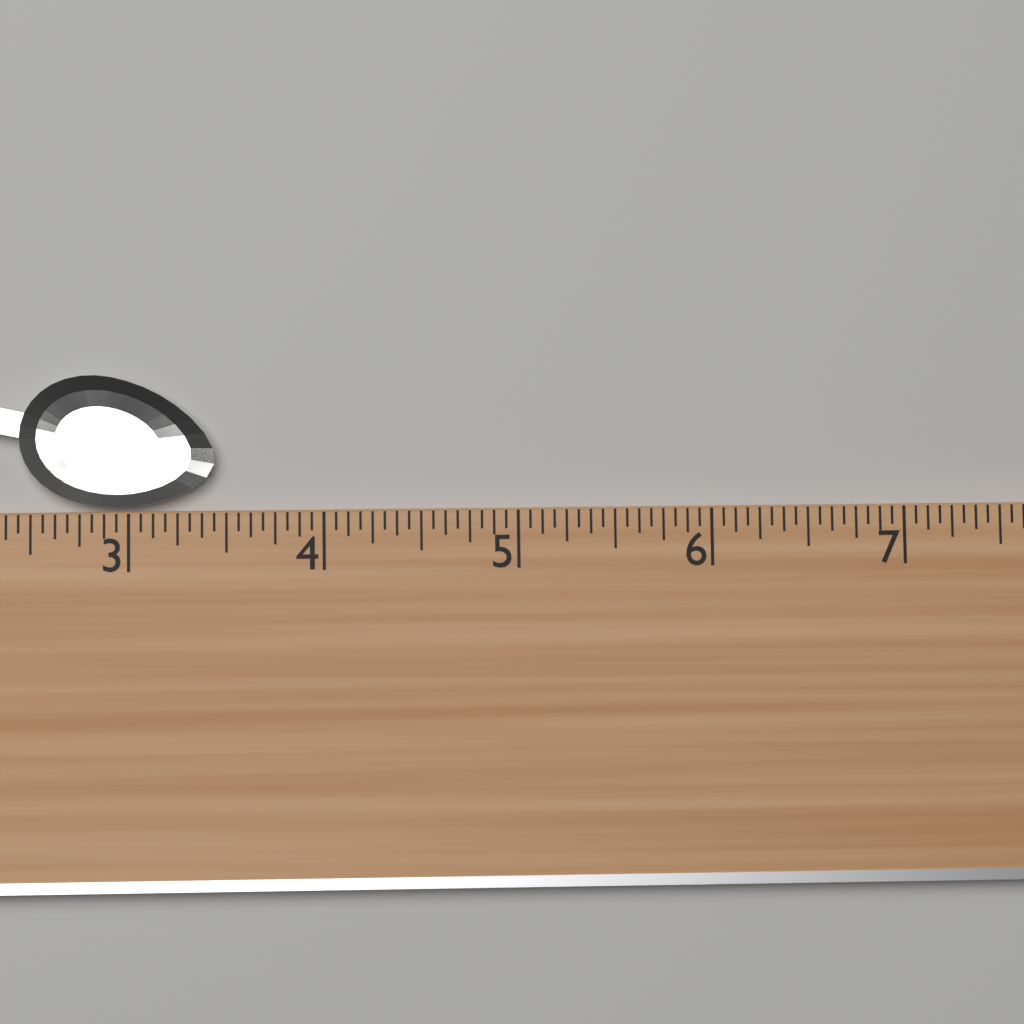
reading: 3.4375 (no unit)
